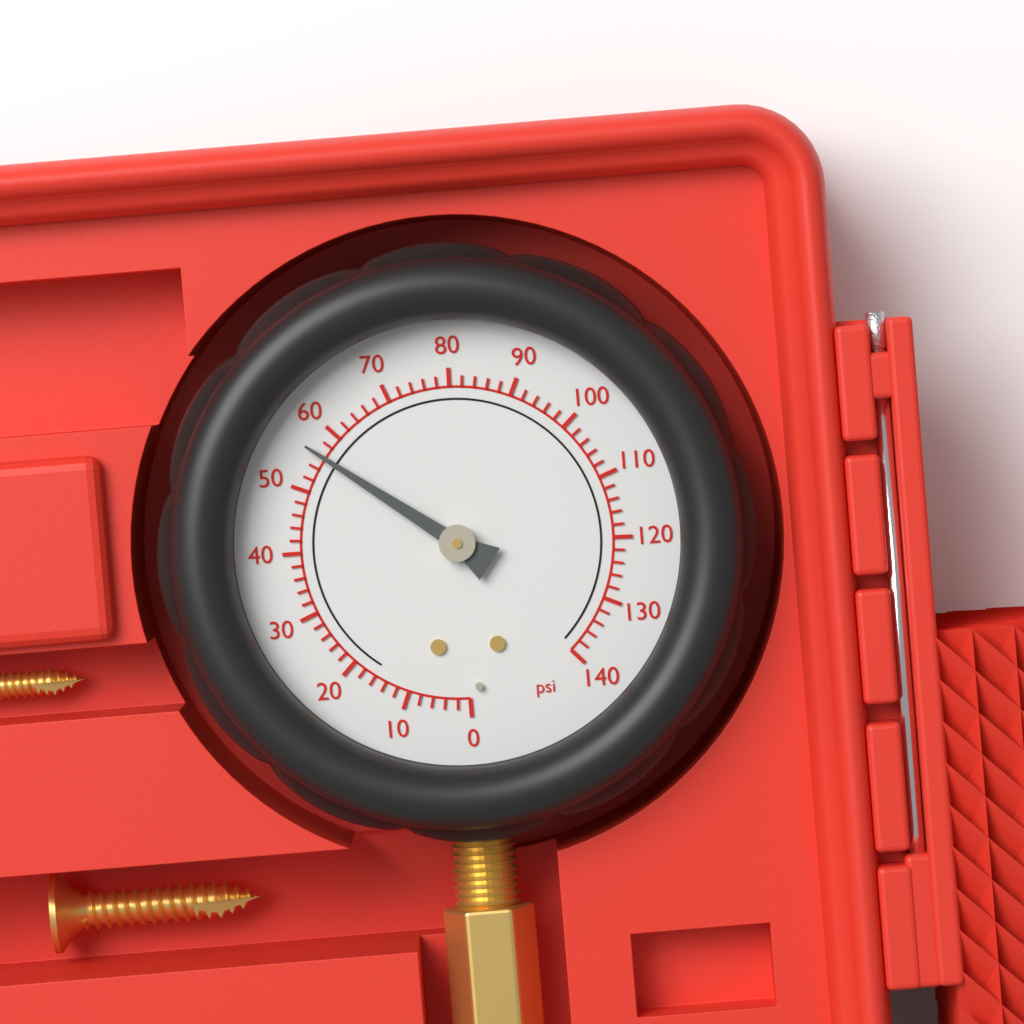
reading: 56 psi
